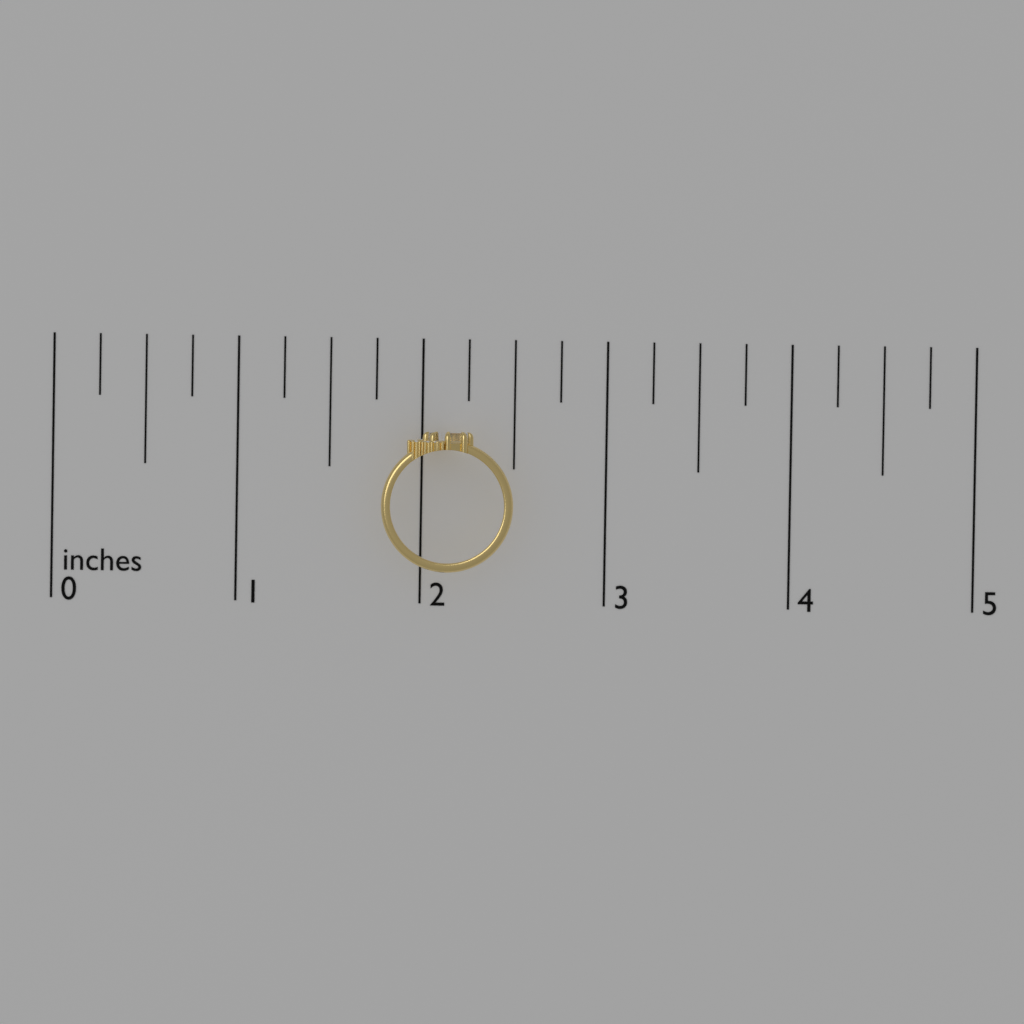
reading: 2.50 inches
